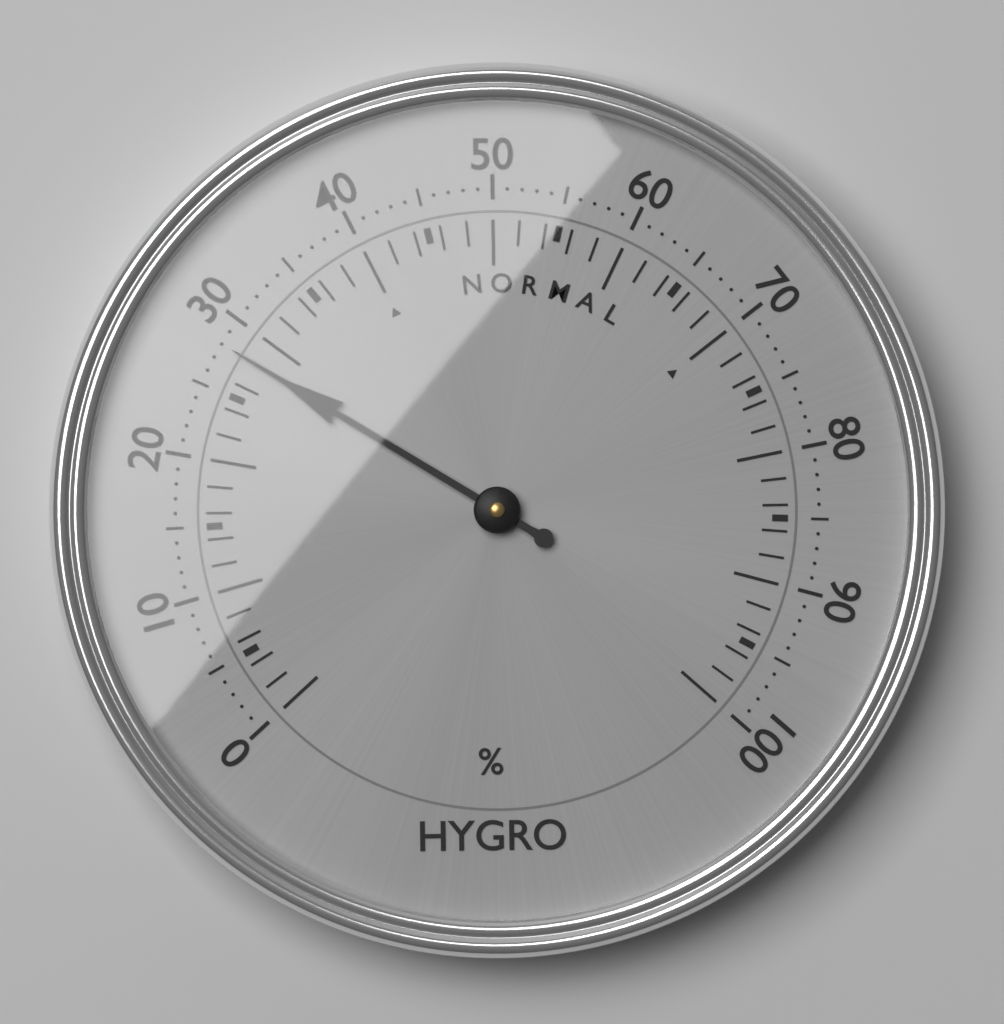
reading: 28 %
